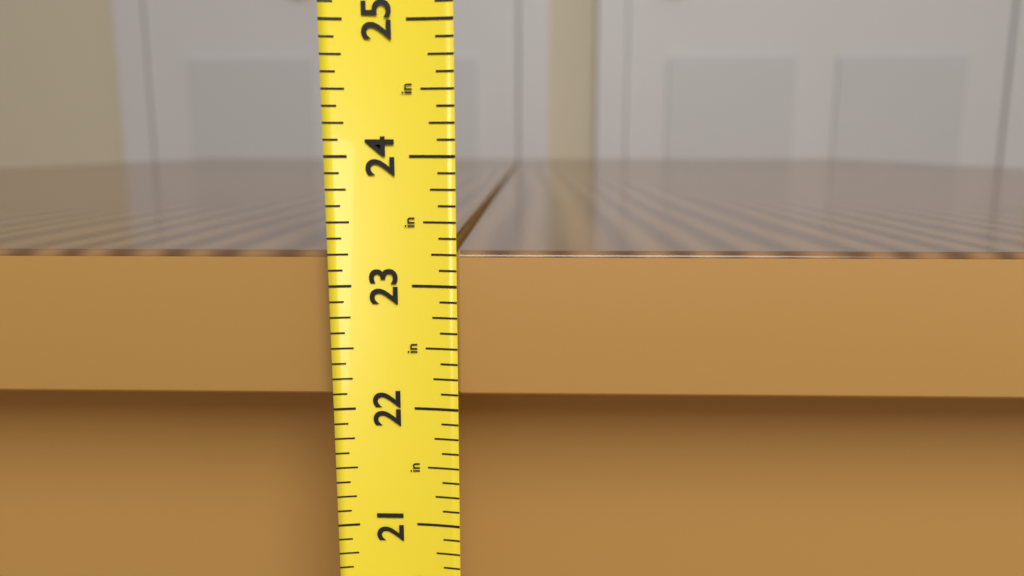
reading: 23.250 in
